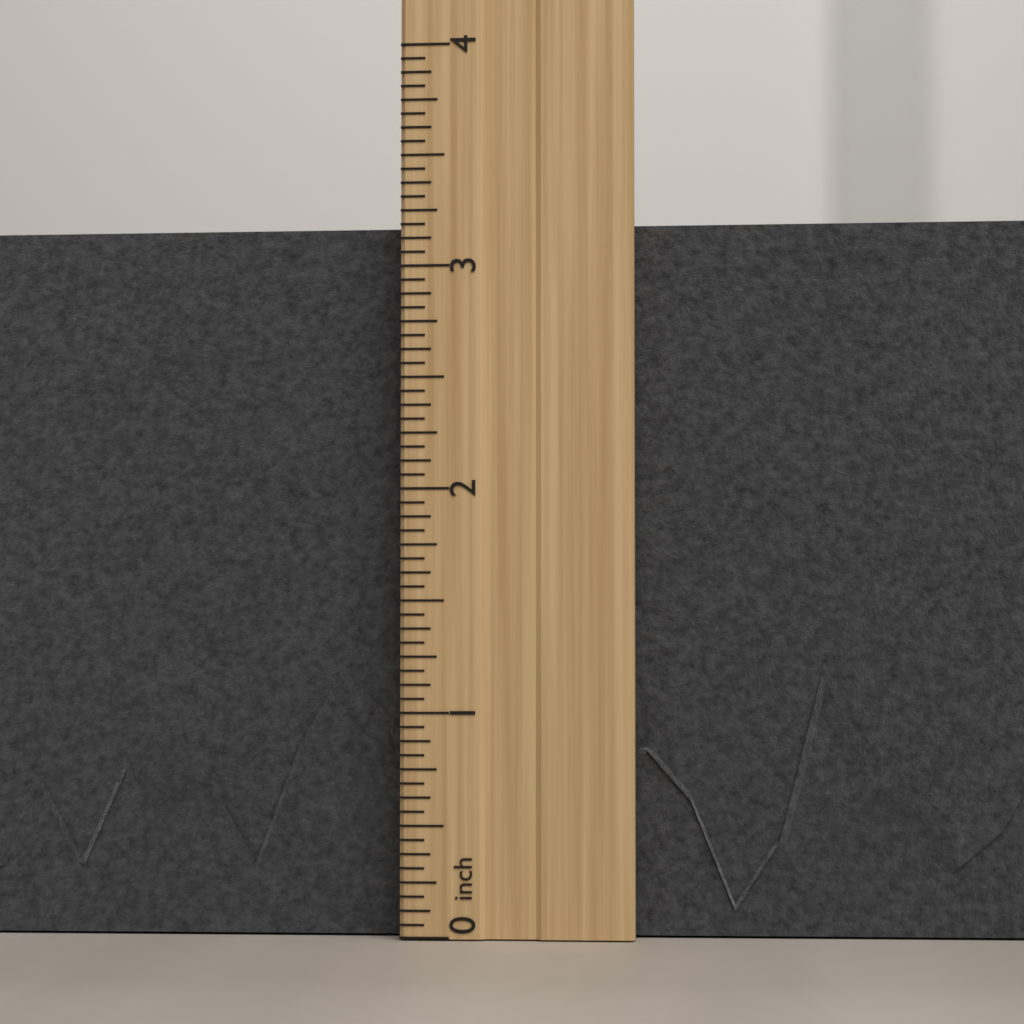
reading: 3.2500 inch
